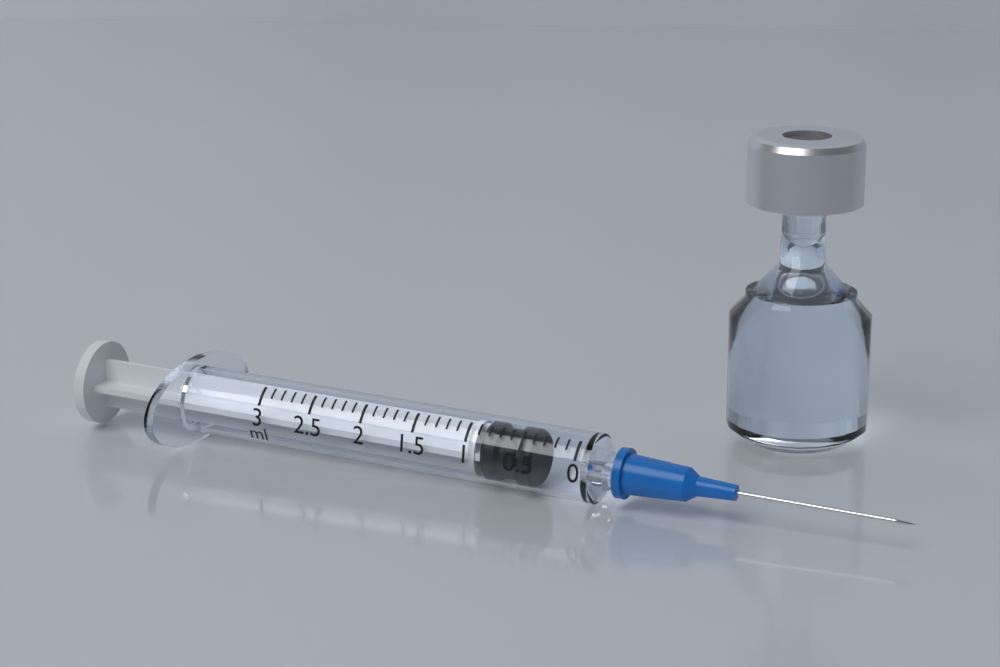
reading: 0.4 ml
